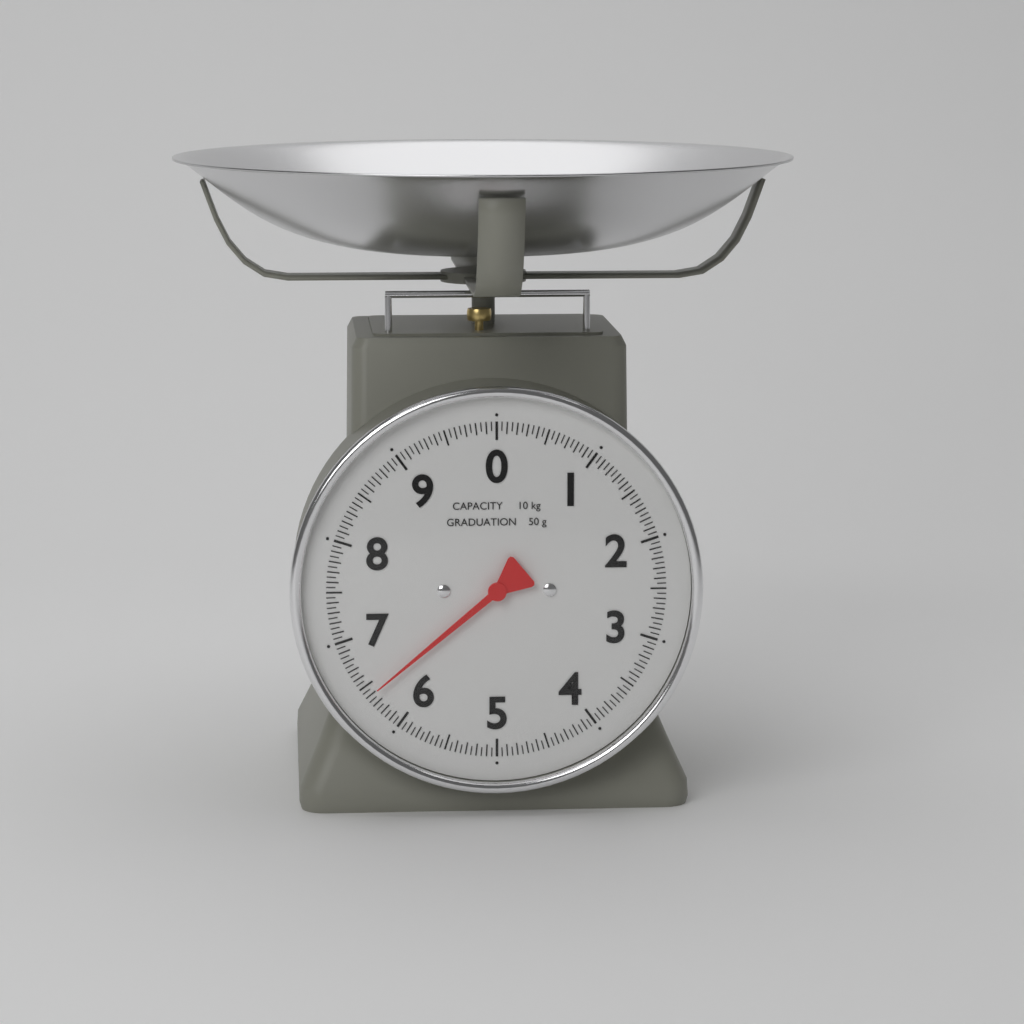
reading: 6.40 kg
